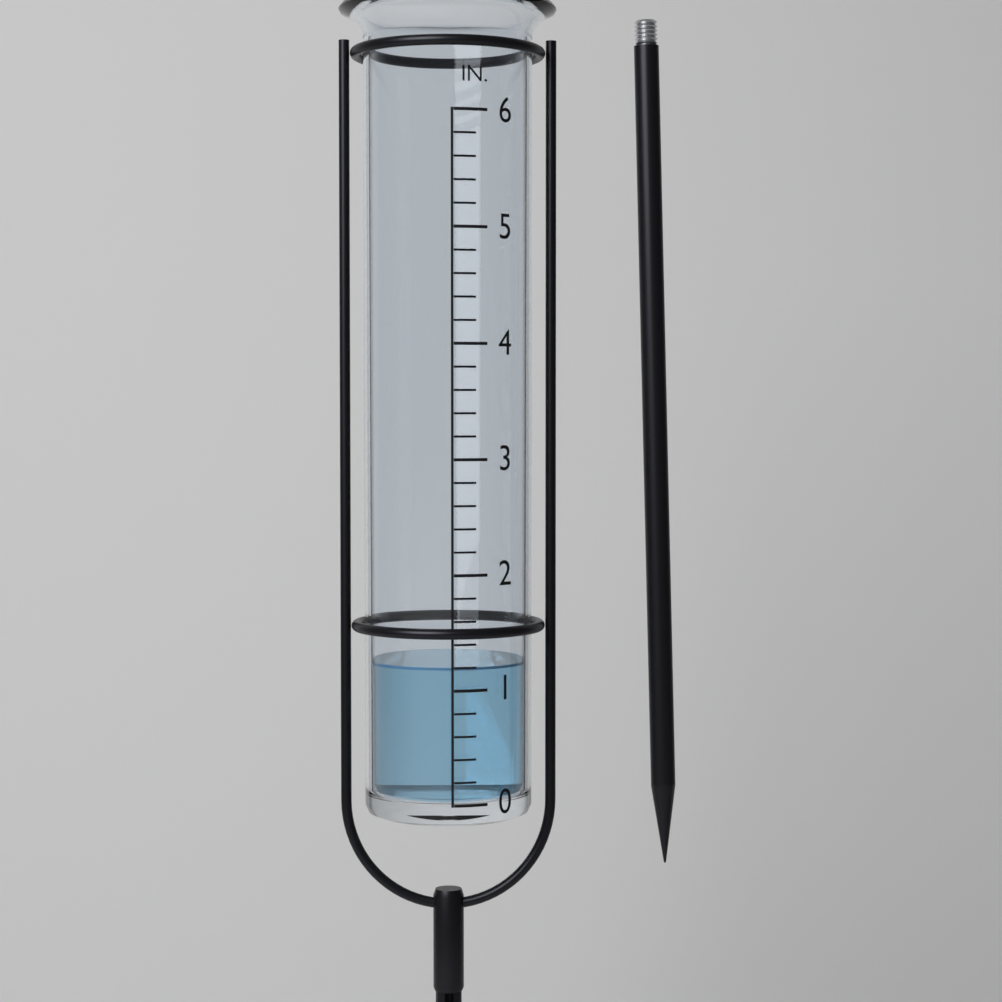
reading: 1.2 in
